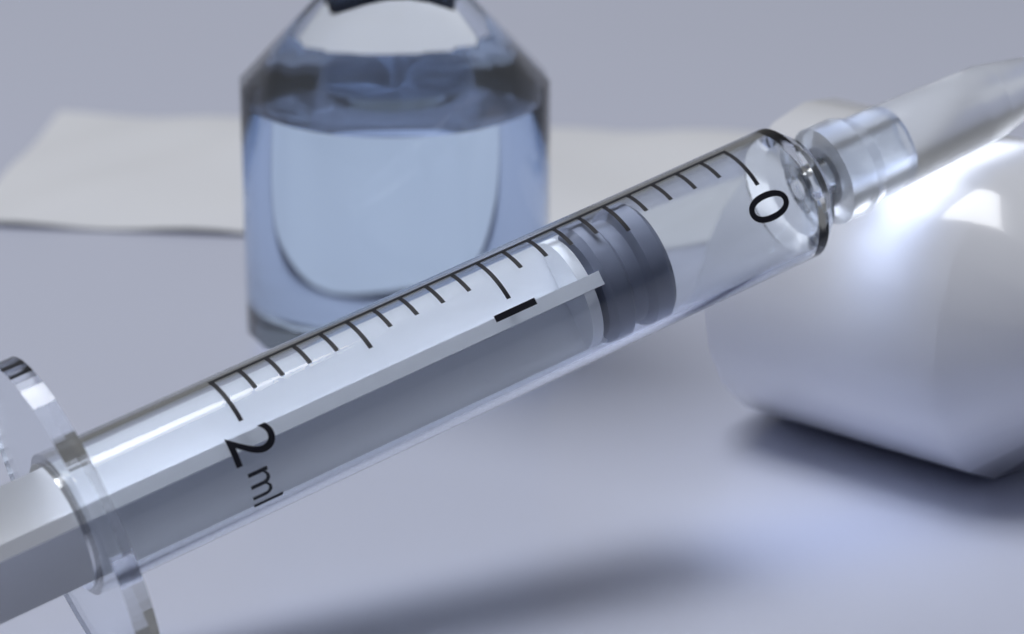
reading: 0.4 ml
